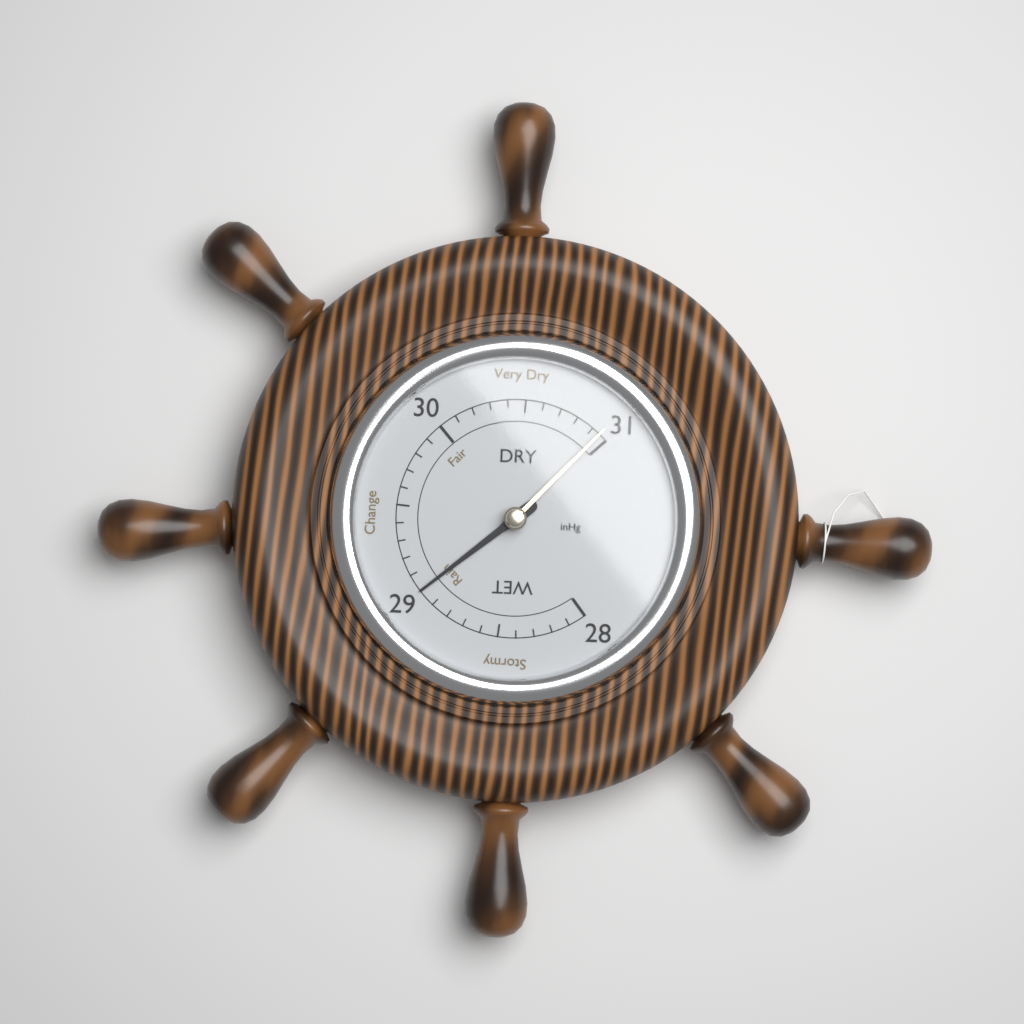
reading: 29.0 inHg
